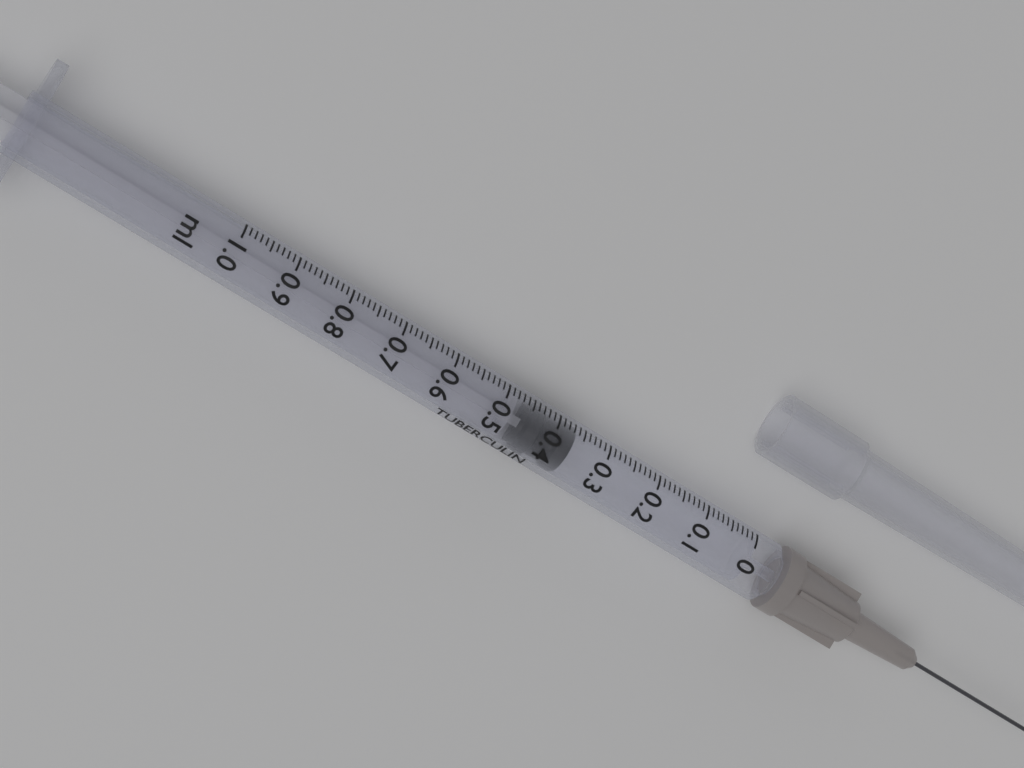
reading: 0.36 ml
